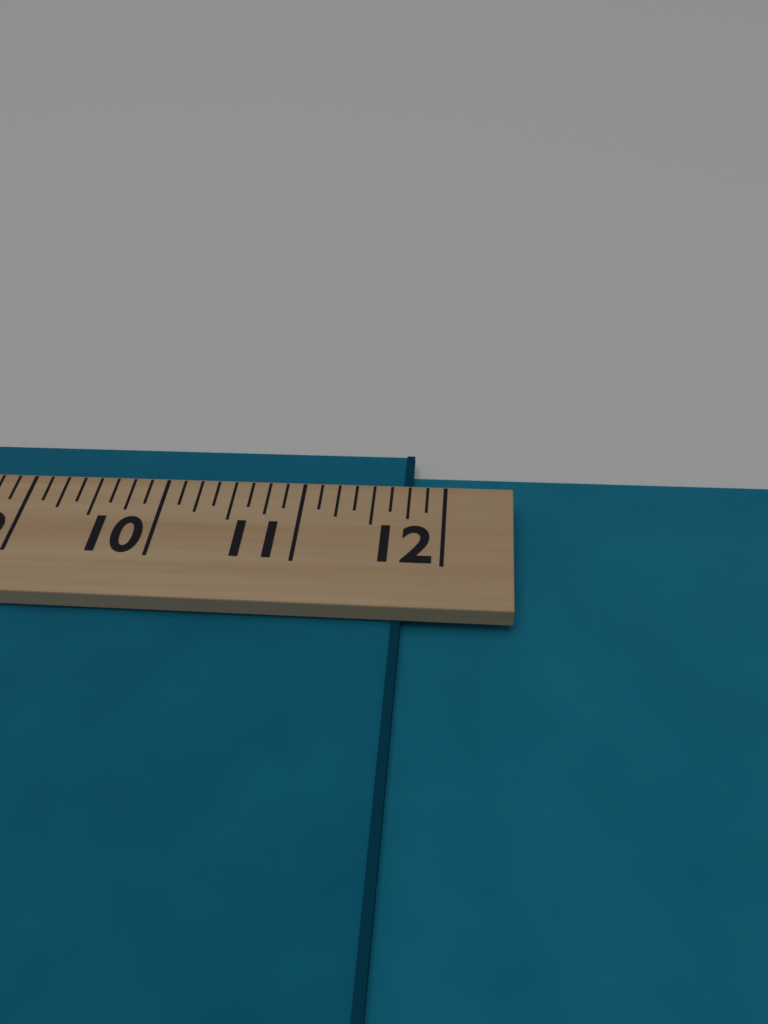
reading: 11.750 (no unit)
